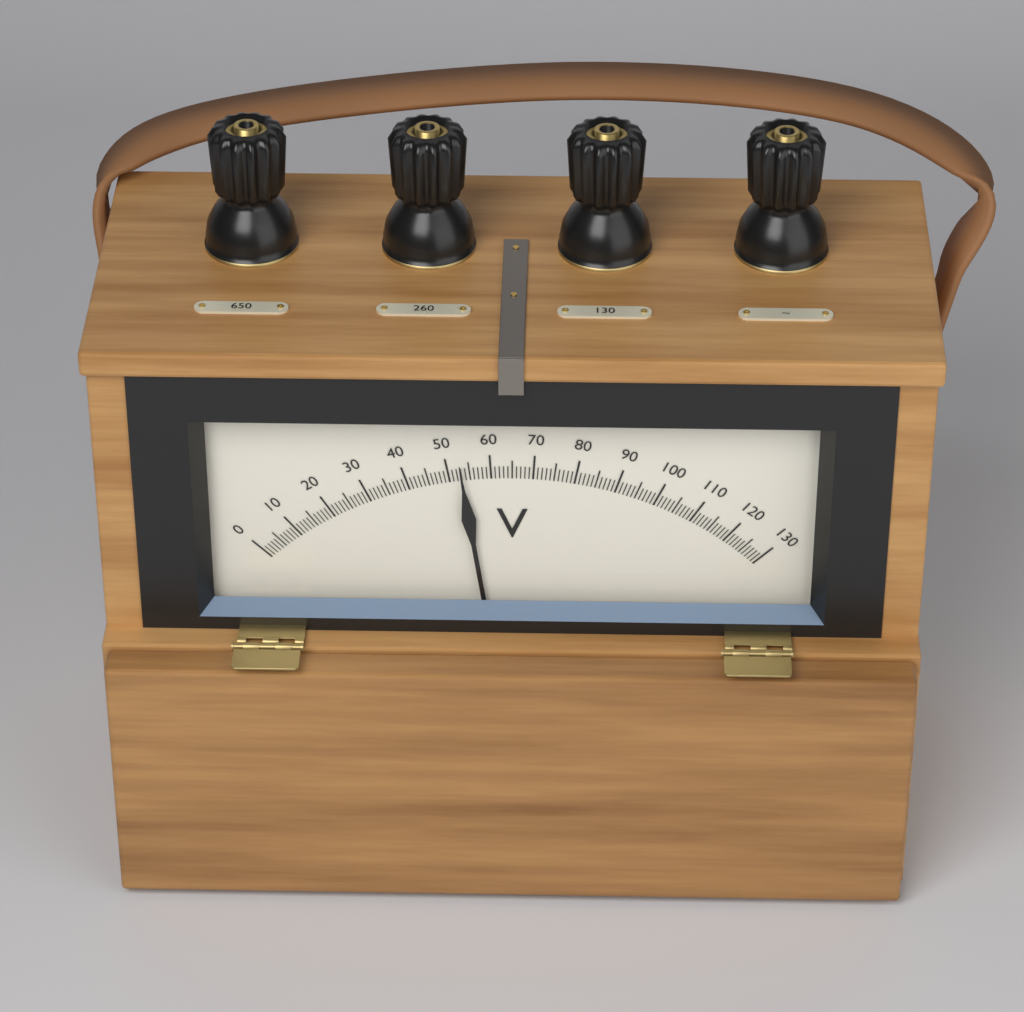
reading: 53 V
